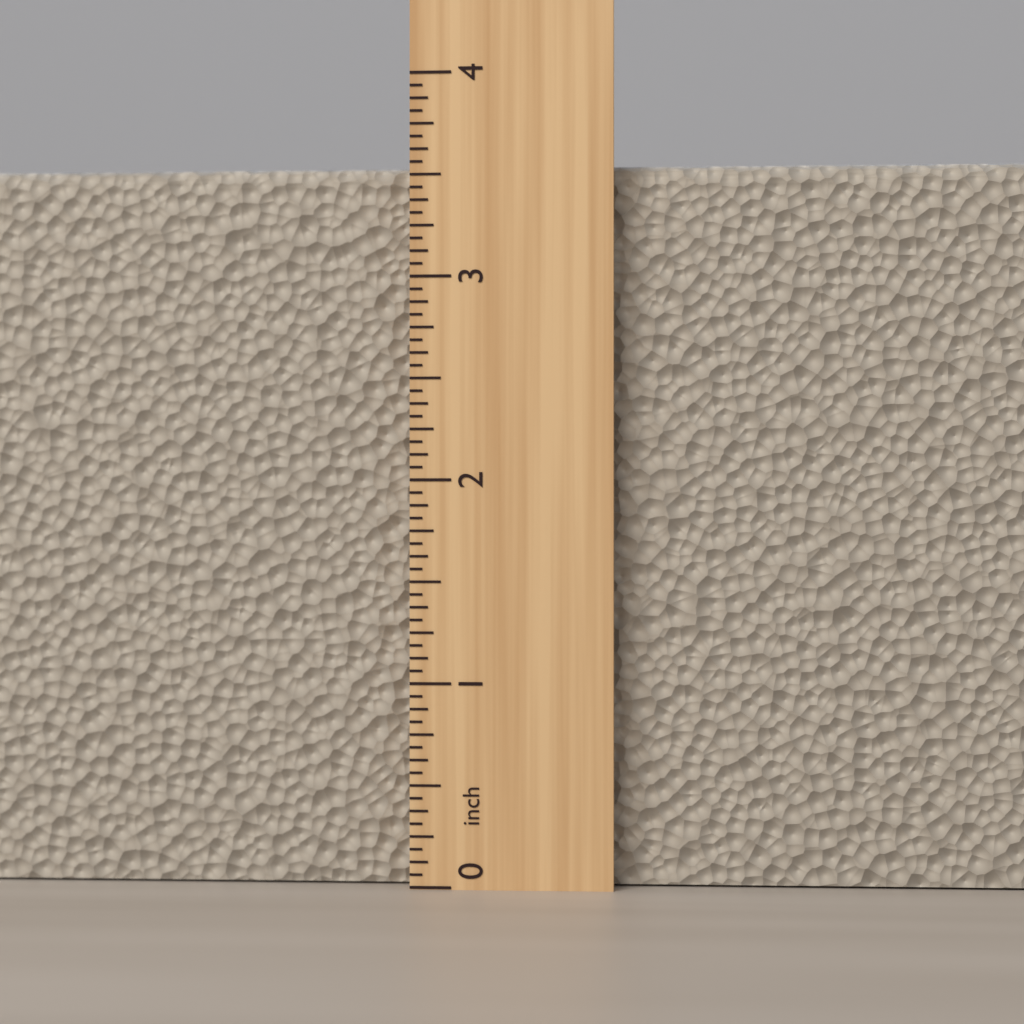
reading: 3.5625 inch
